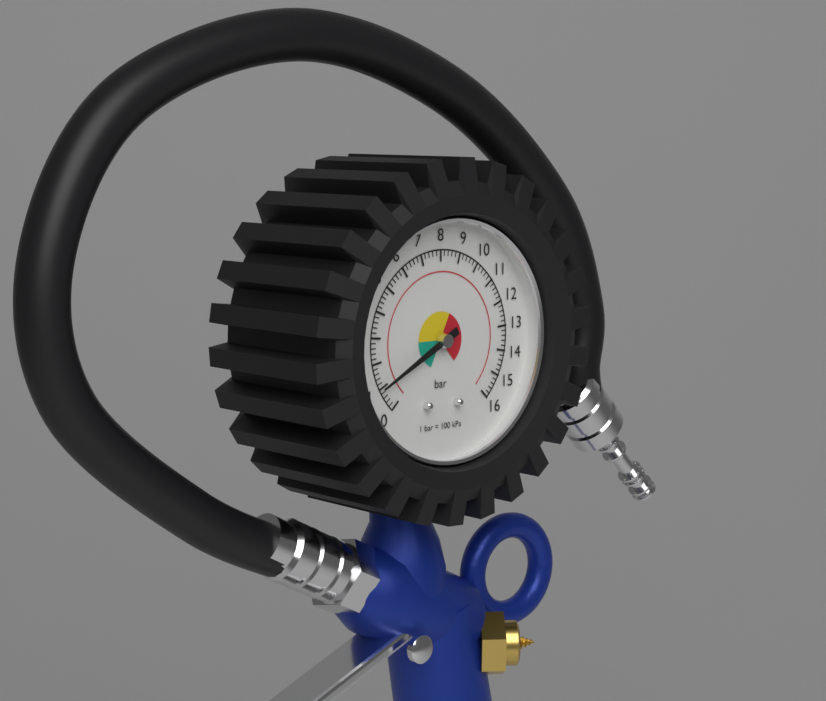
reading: 1.0 bar
